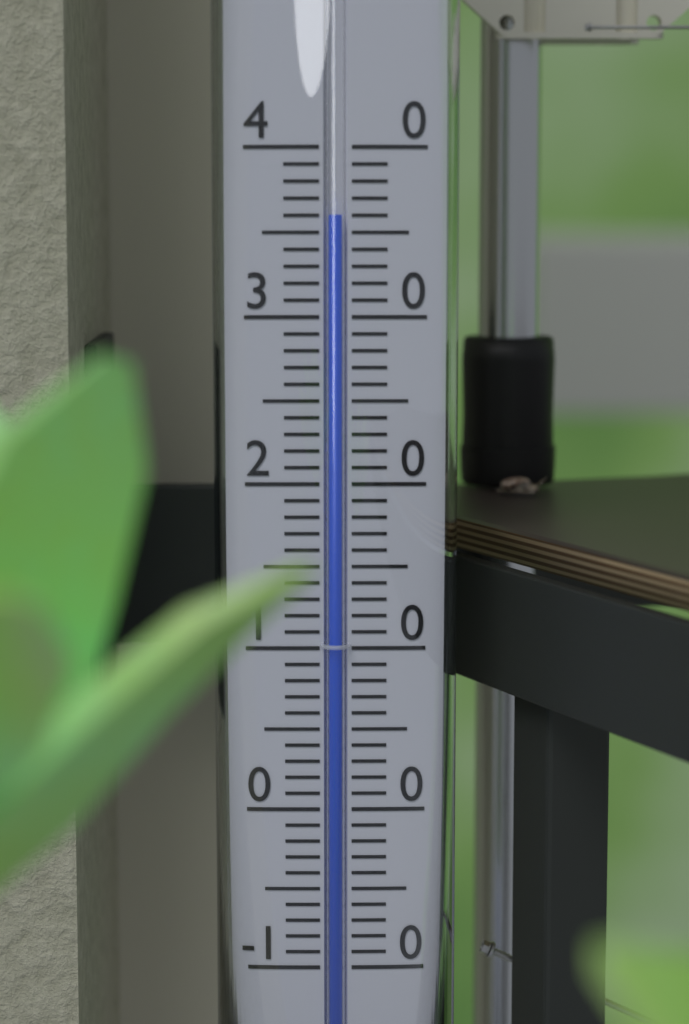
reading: 36 (no unit)
